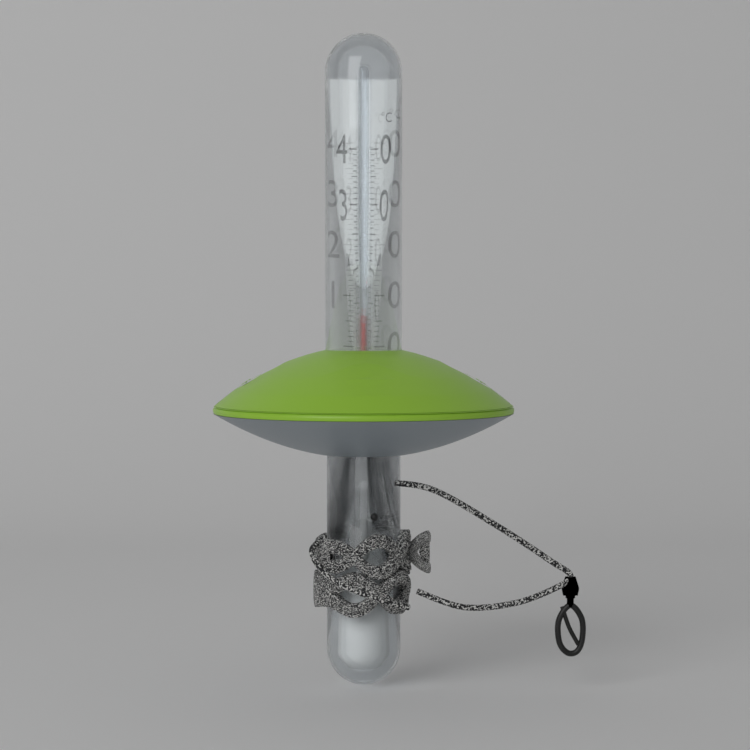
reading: 6 °C
